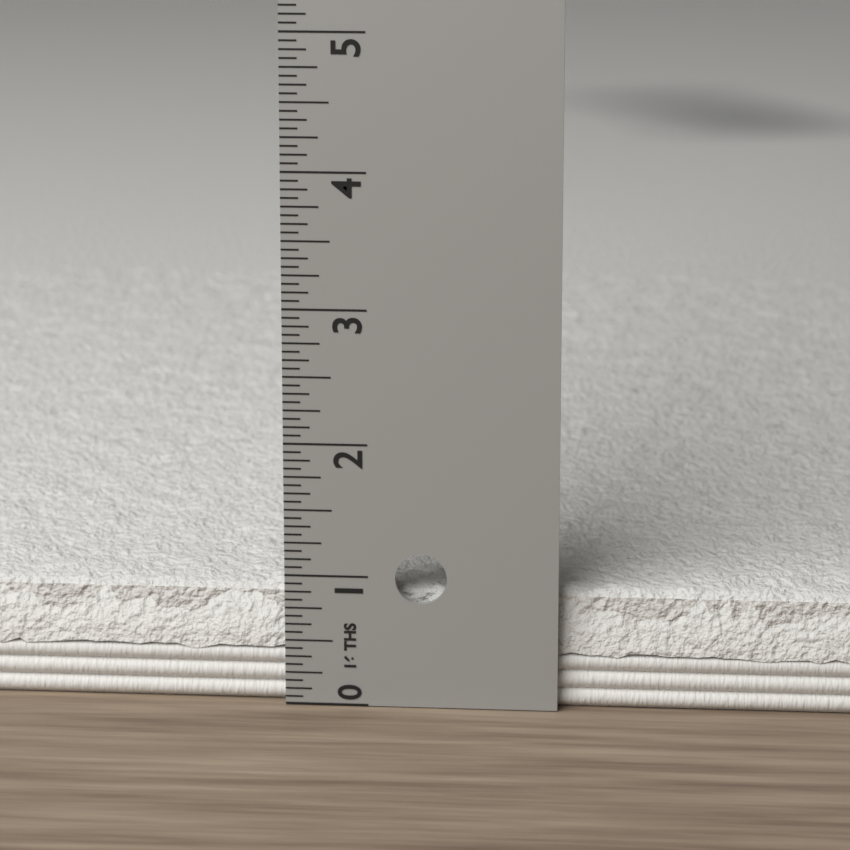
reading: 0.9375 in
